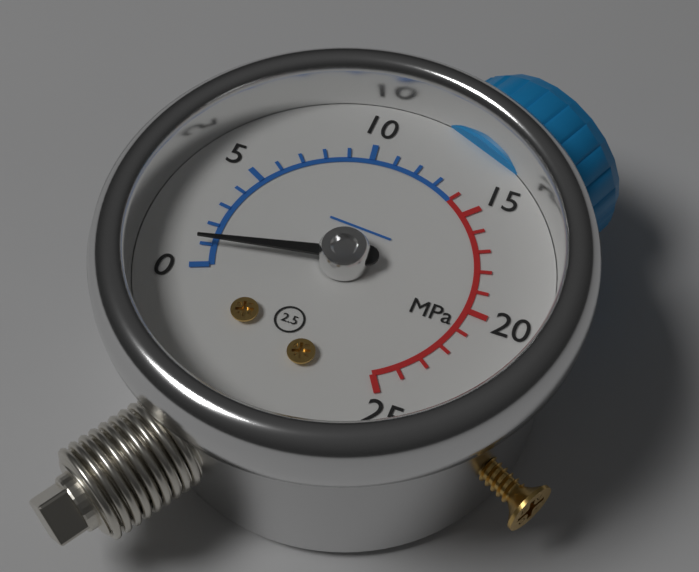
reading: 1 MPa
